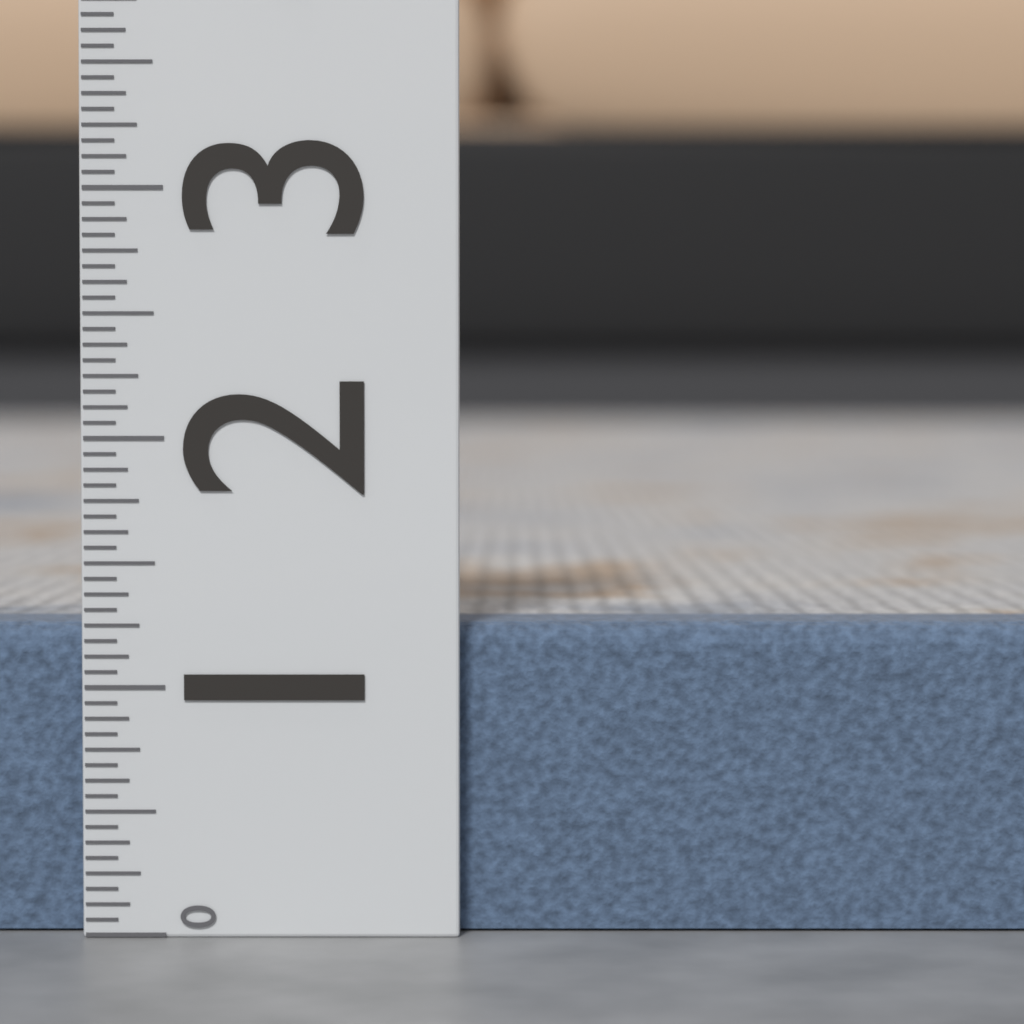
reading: 1.2500 (no unit)
